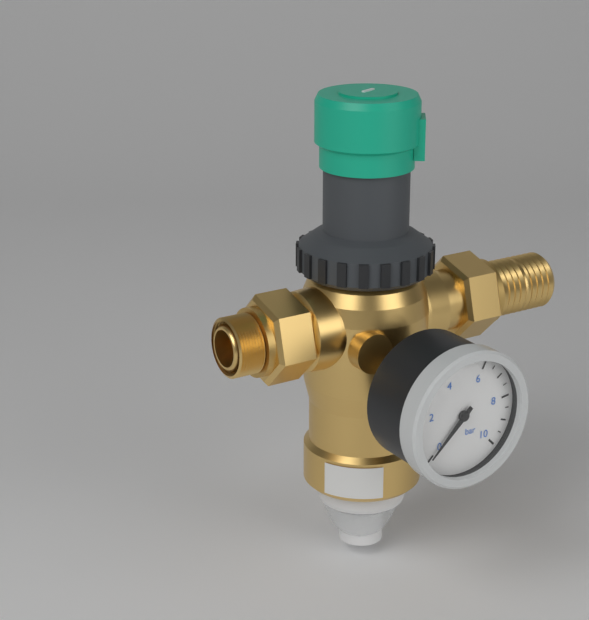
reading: 0.0 bar
